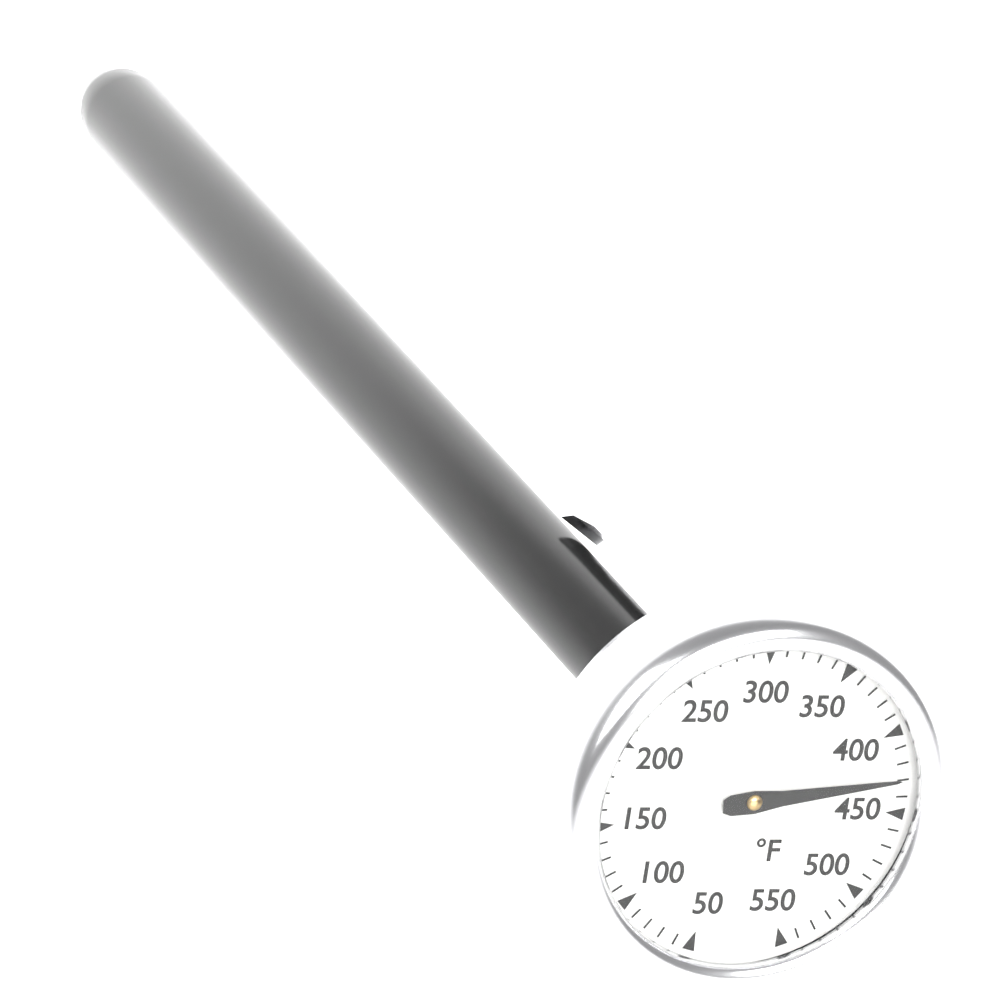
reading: 430 °F
